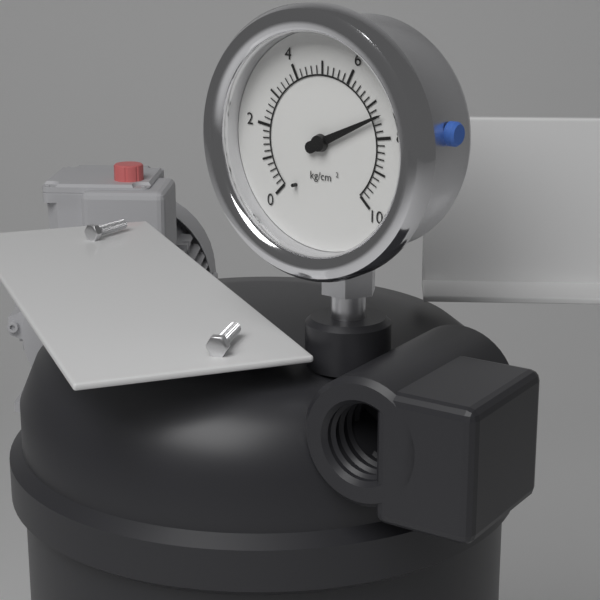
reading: 7.4 kg/cm²
